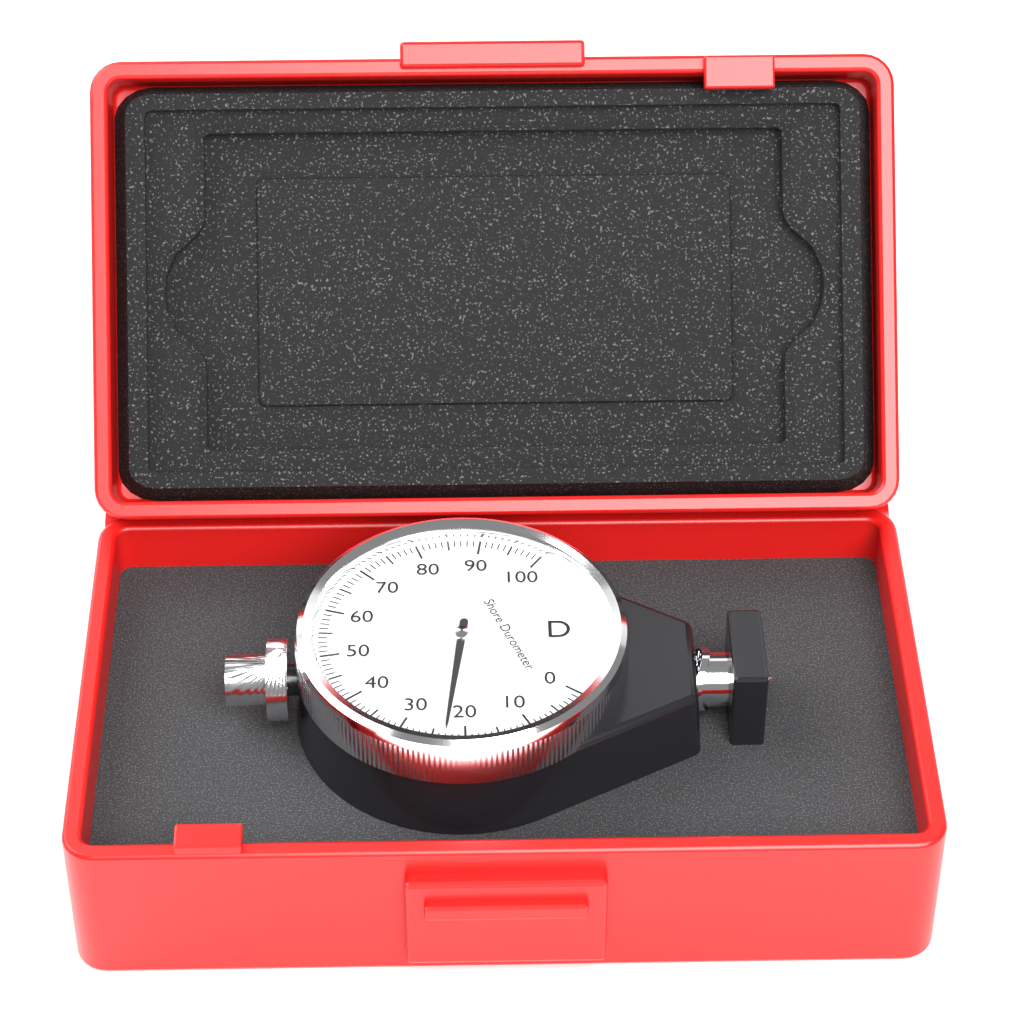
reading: 23 Shore D
